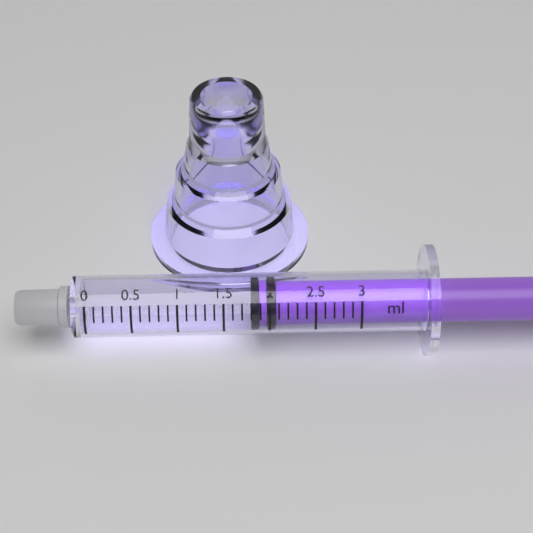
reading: 1.8 ml
